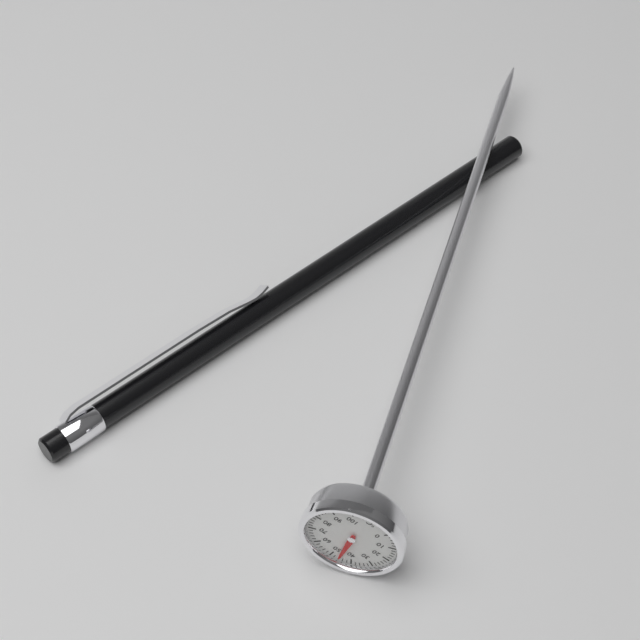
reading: 46 °C
